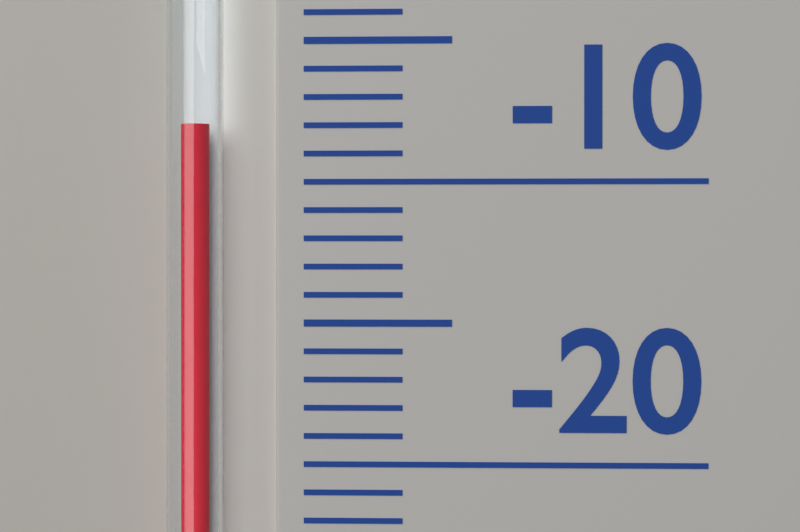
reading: -8 (no unit)
